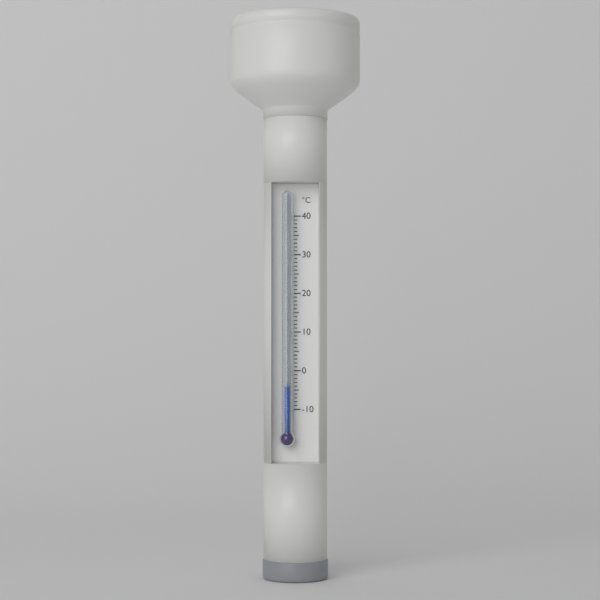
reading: -4 °C
